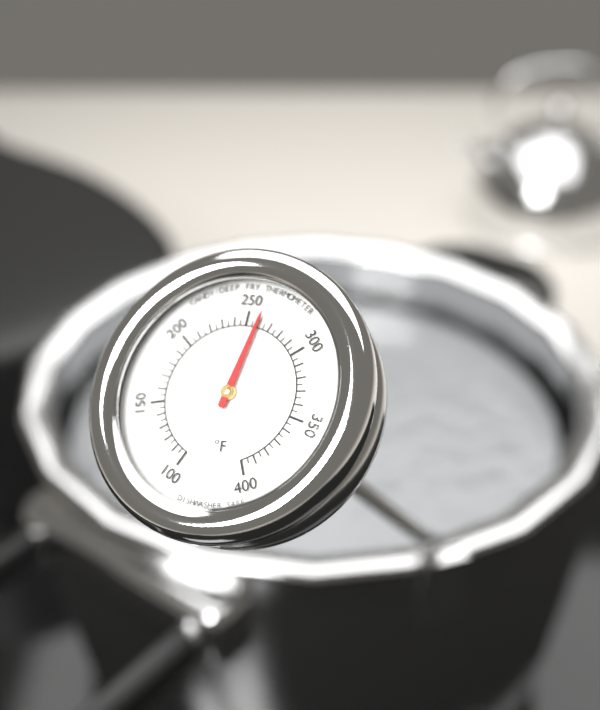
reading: 260 °F
